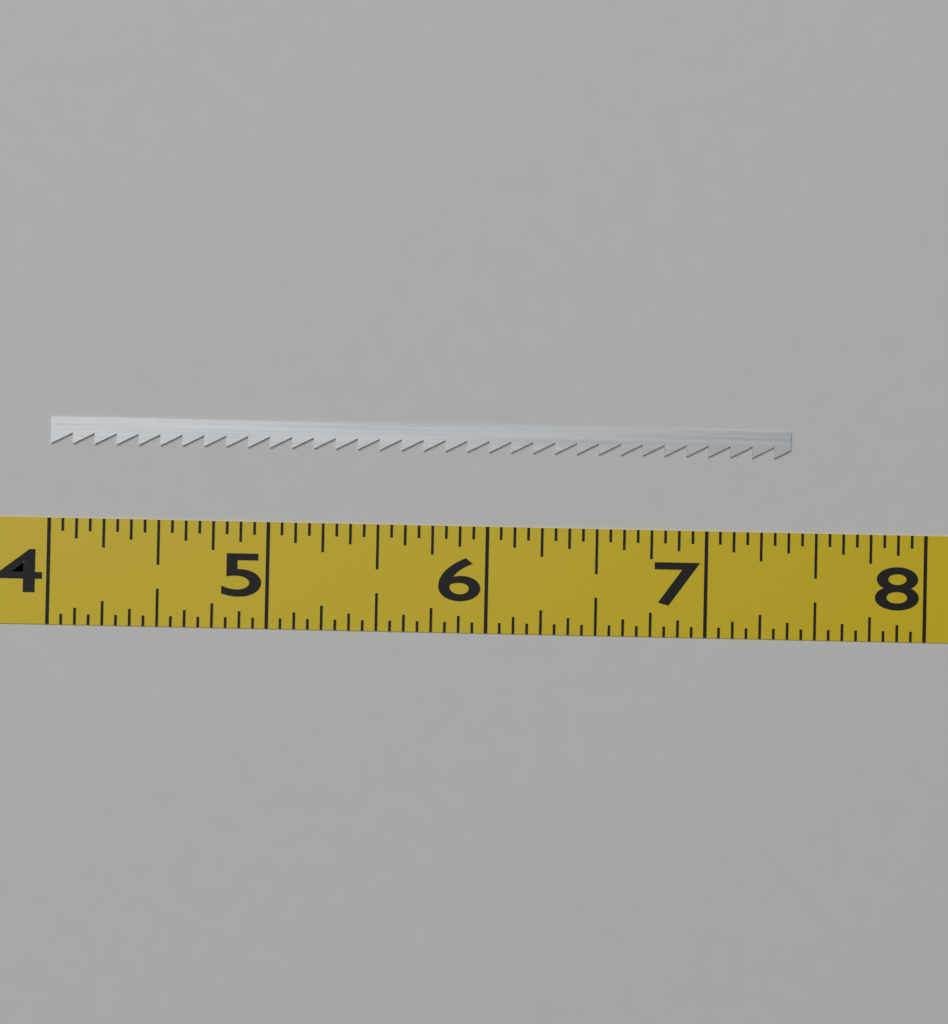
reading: 7.3750 (no unit)
